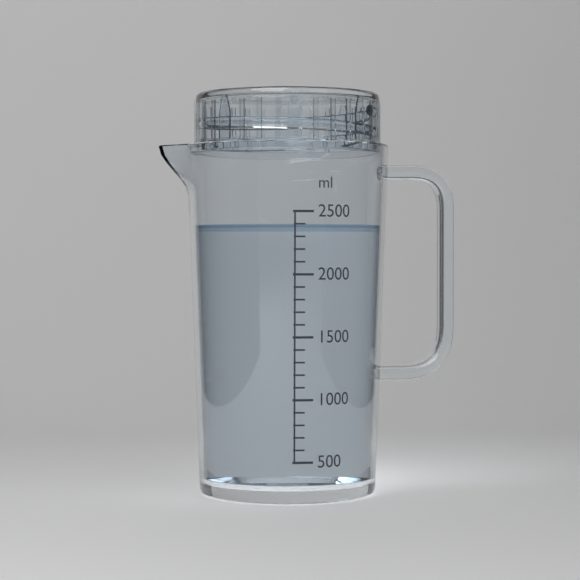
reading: 2400 ml
